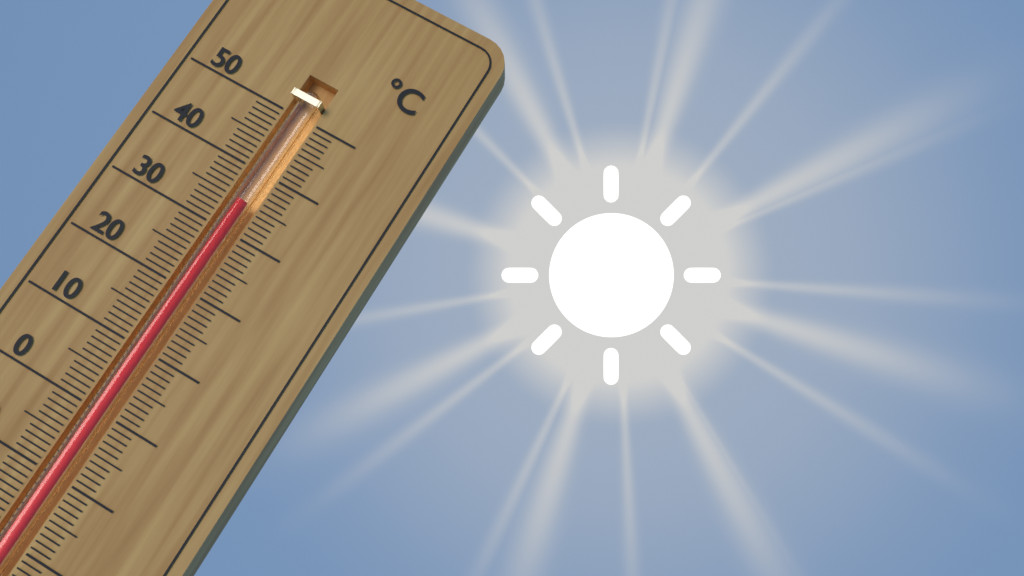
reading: 35 °C
